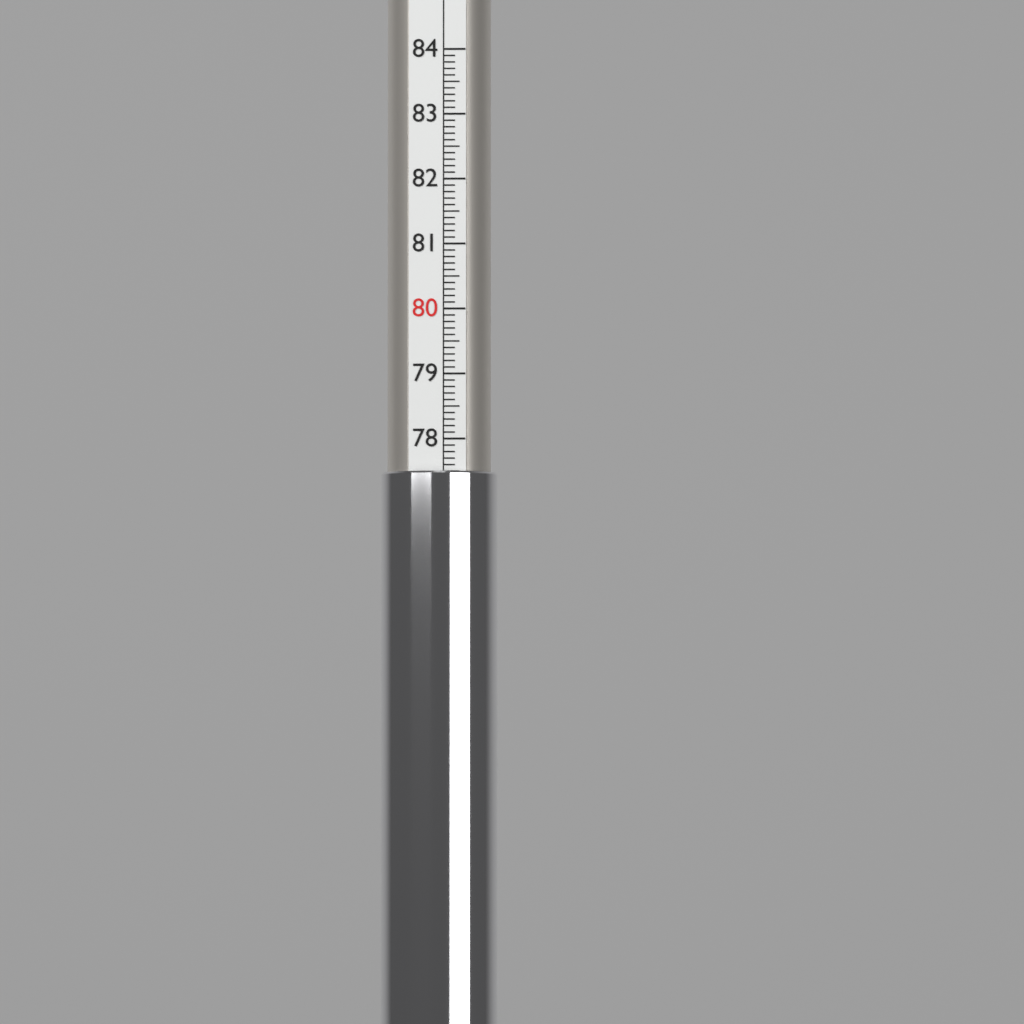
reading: 77.5 (no unit)
